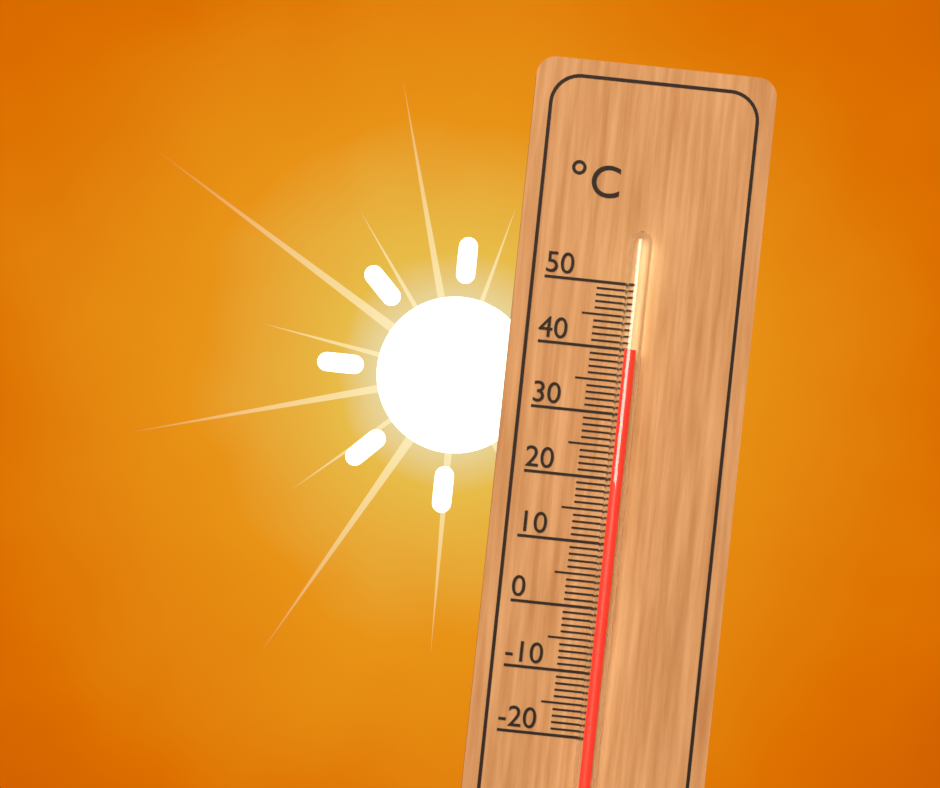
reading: 40 °C
